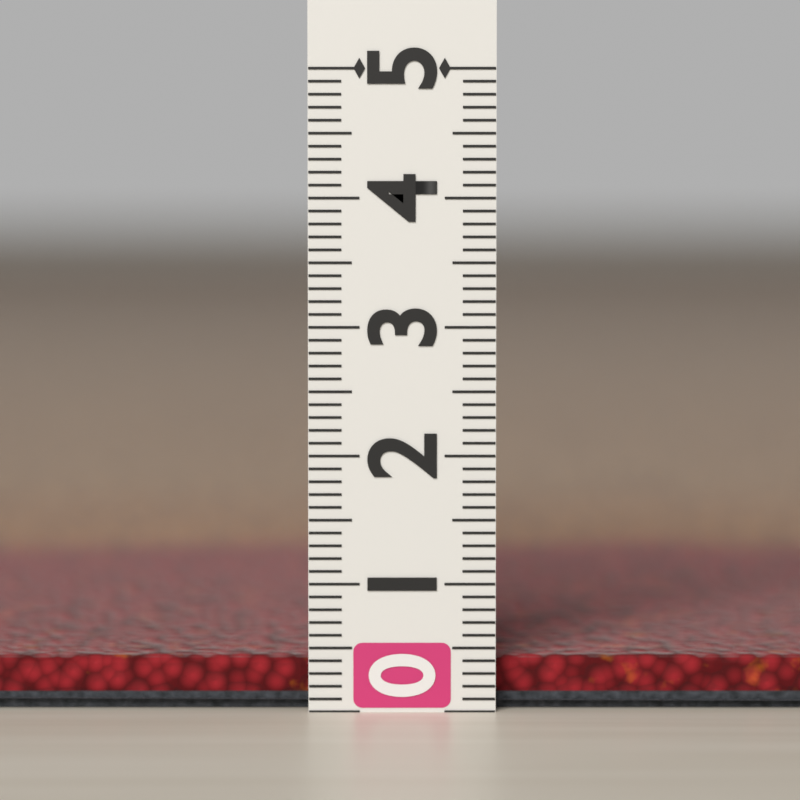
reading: 0.4 (no unit)
